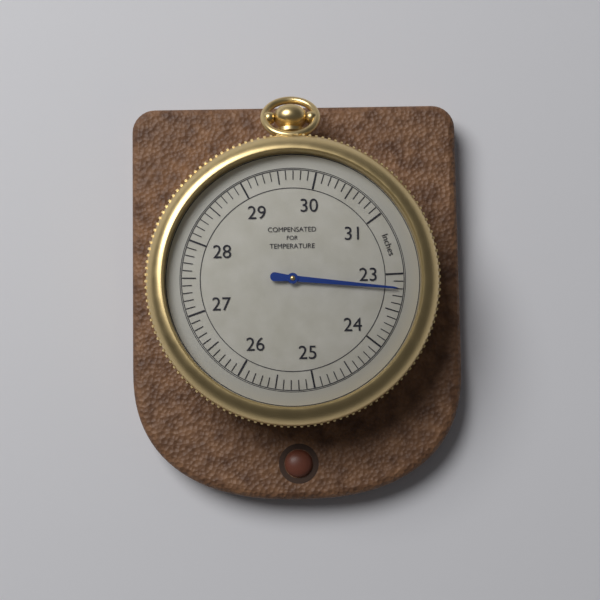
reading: 23.2 inches
